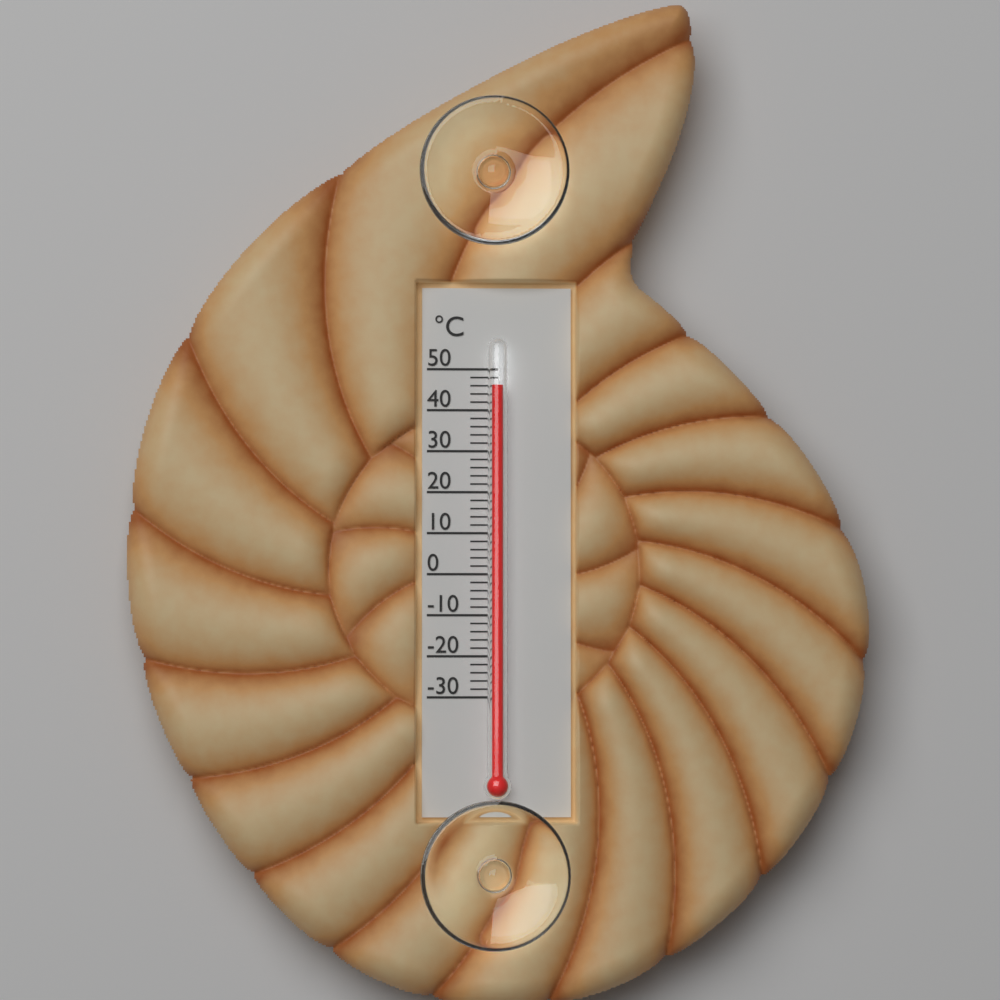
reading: 46 °C
